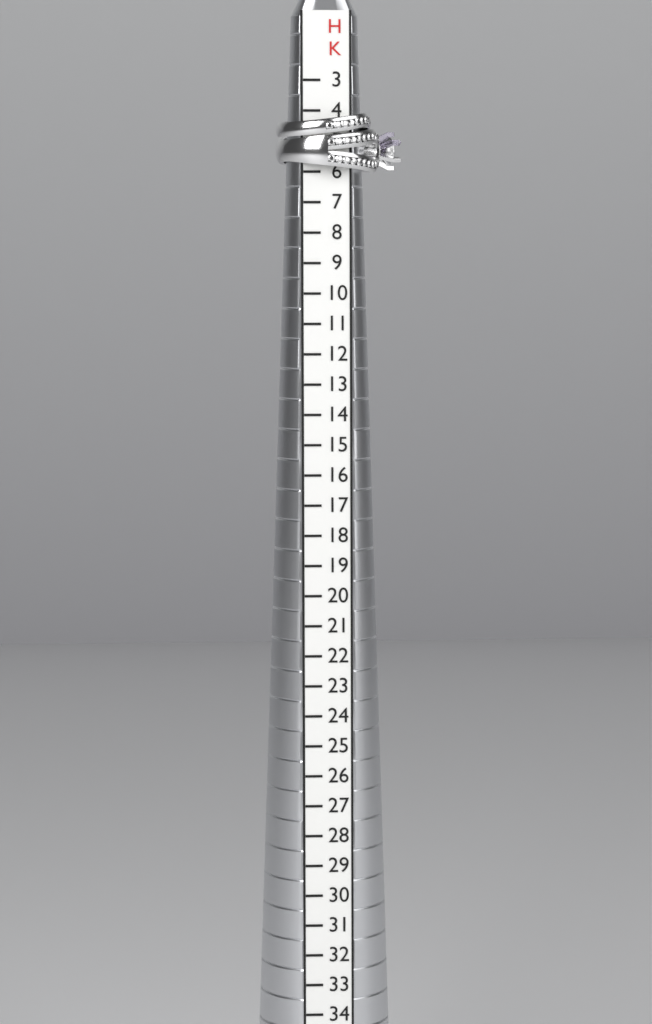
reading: 6 HK
